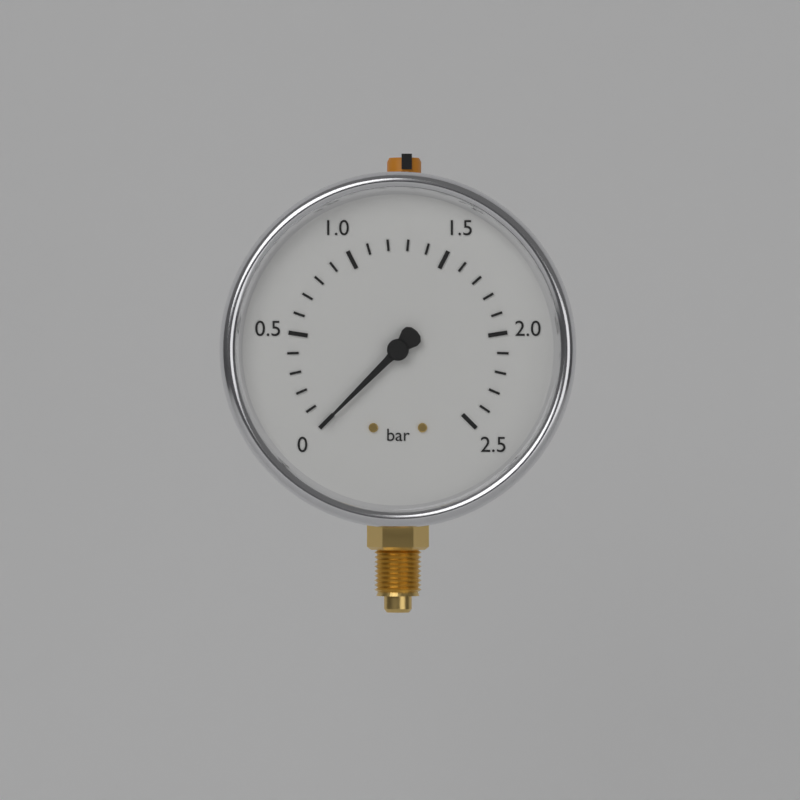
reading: 0.0 bar
